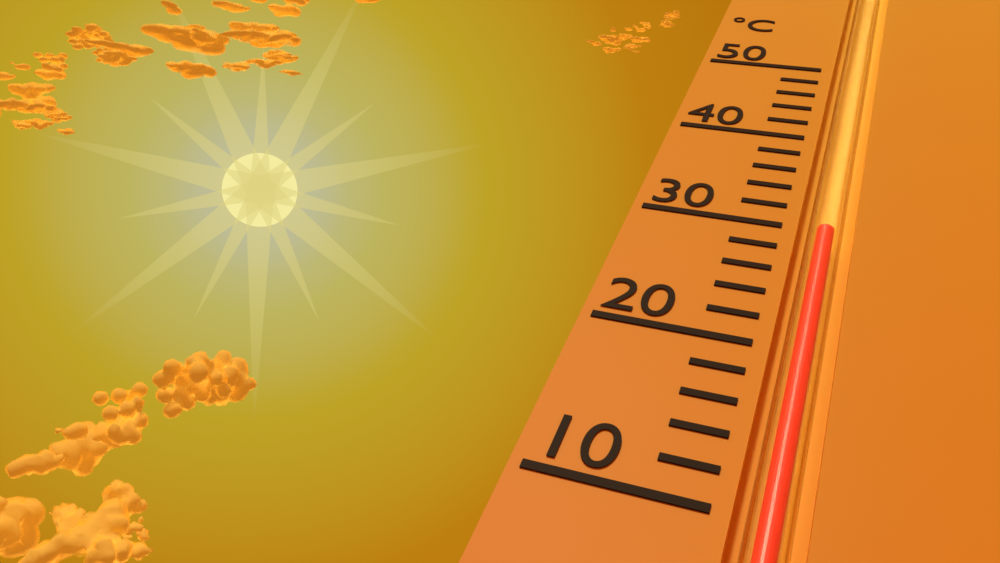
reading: 30 °C
